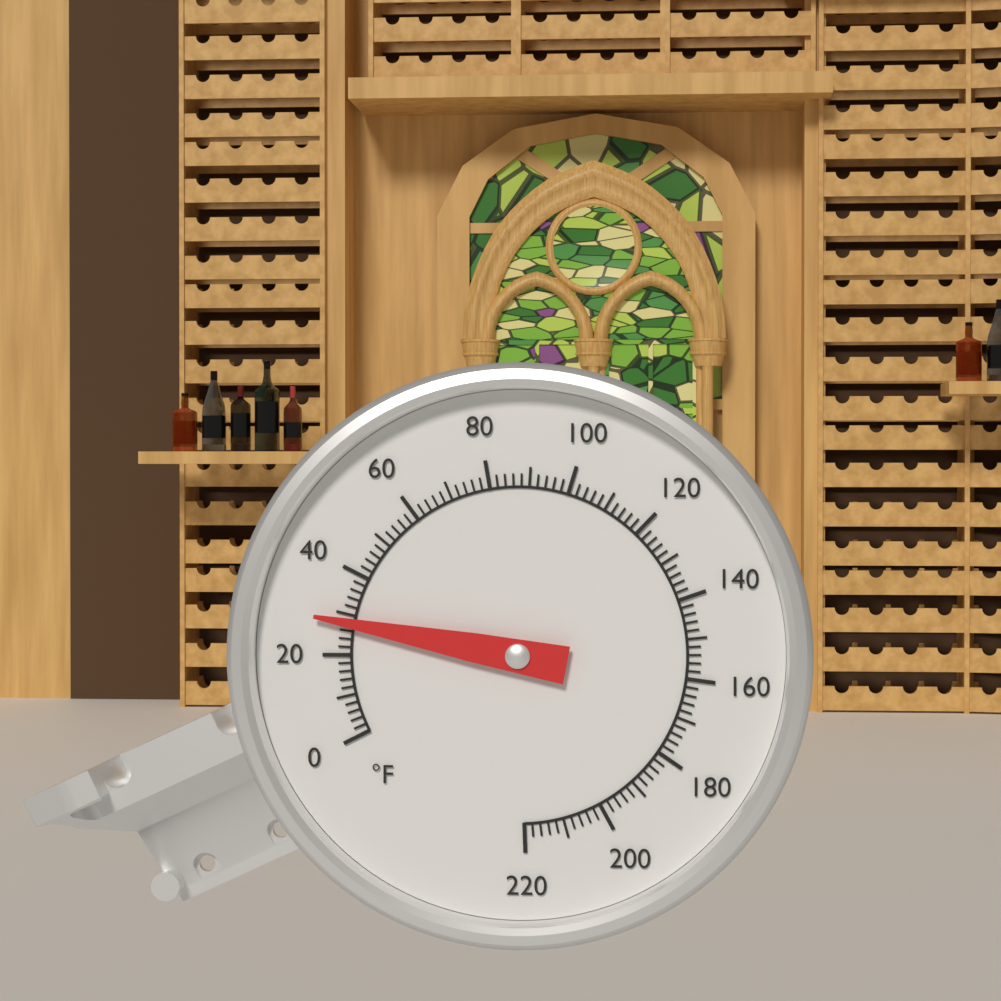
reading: 28 °F
